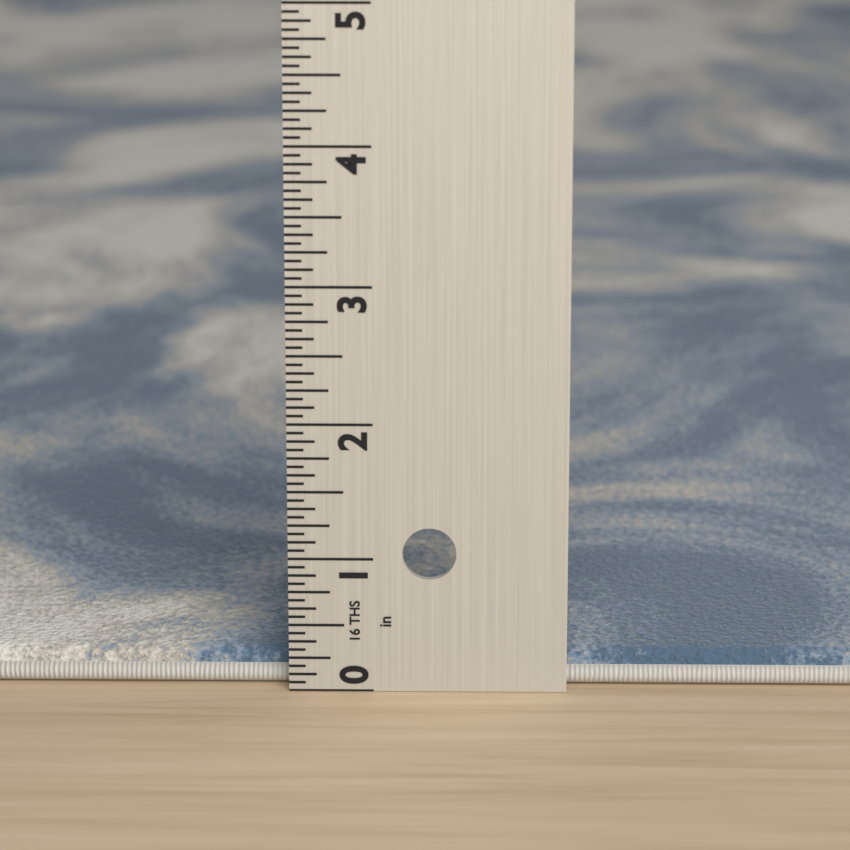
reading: 0.2500 in
